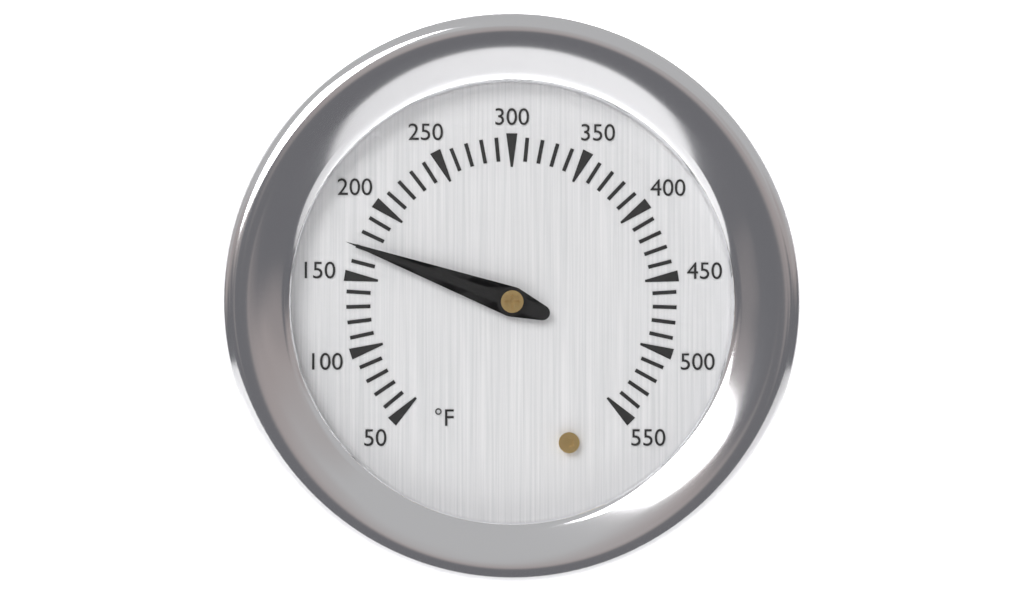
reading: 170 °F
